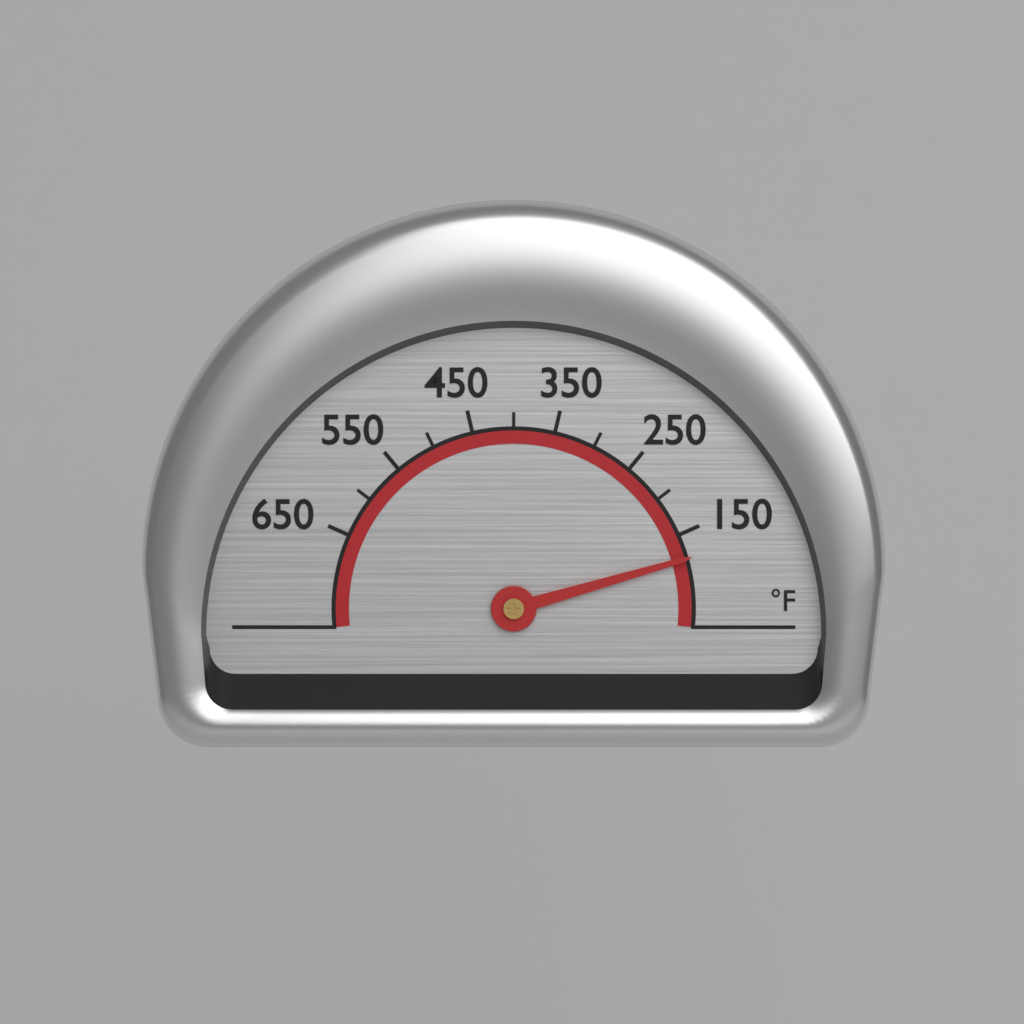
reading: 120 °F
